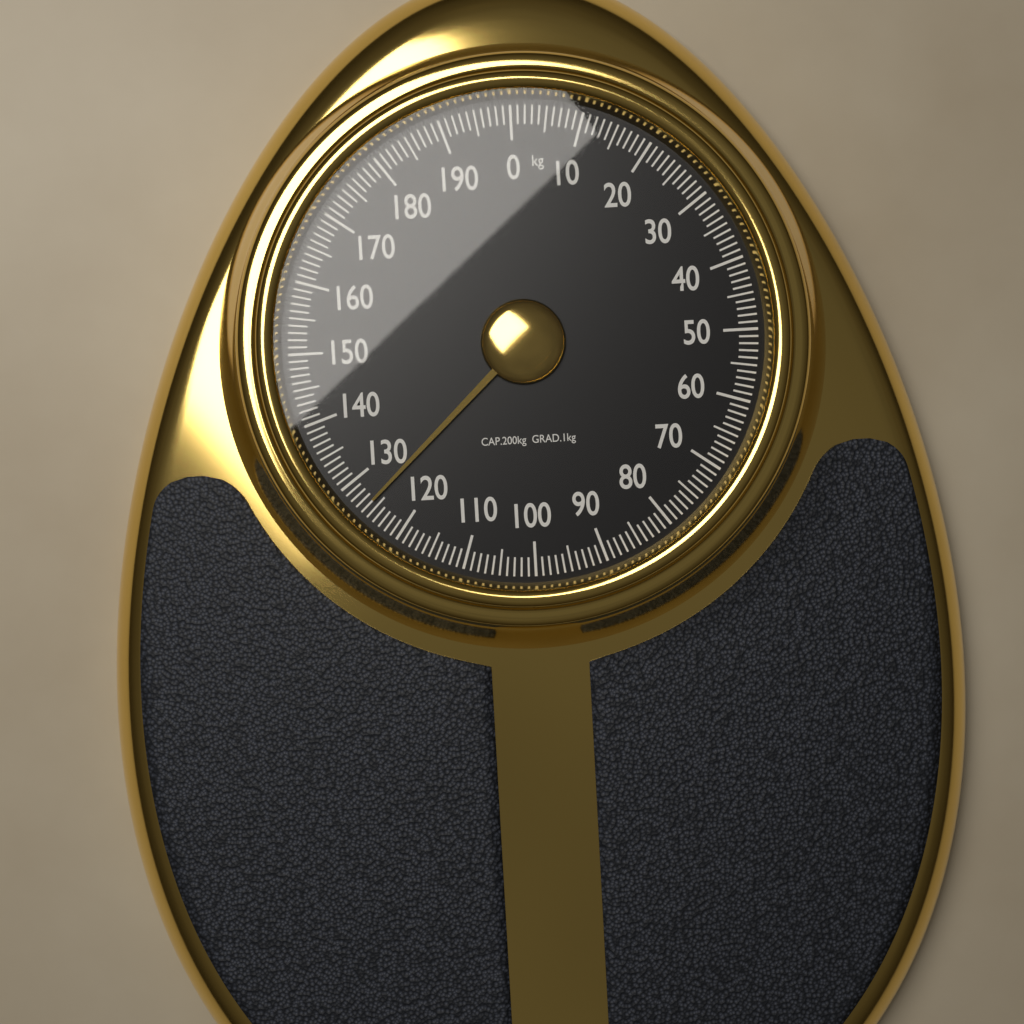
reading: 126 kg
